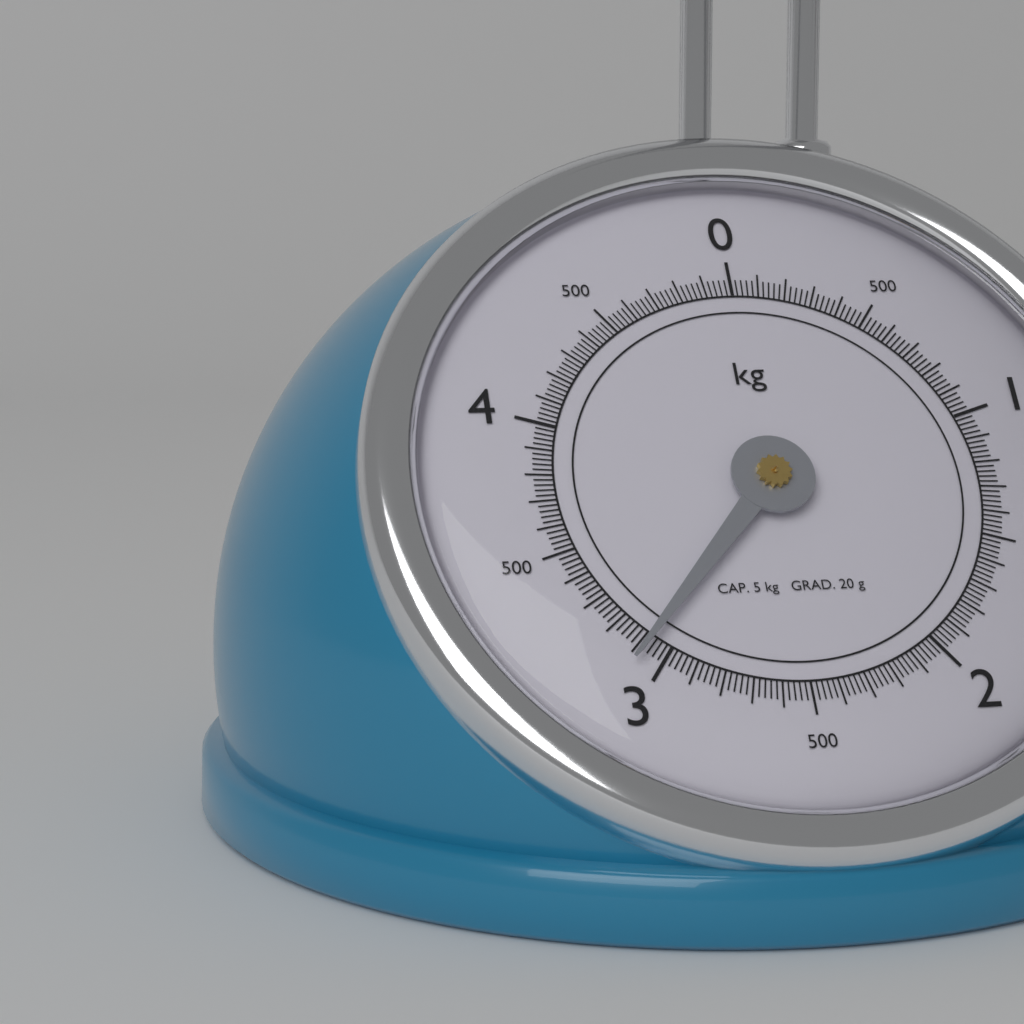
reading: 3.08 kg
